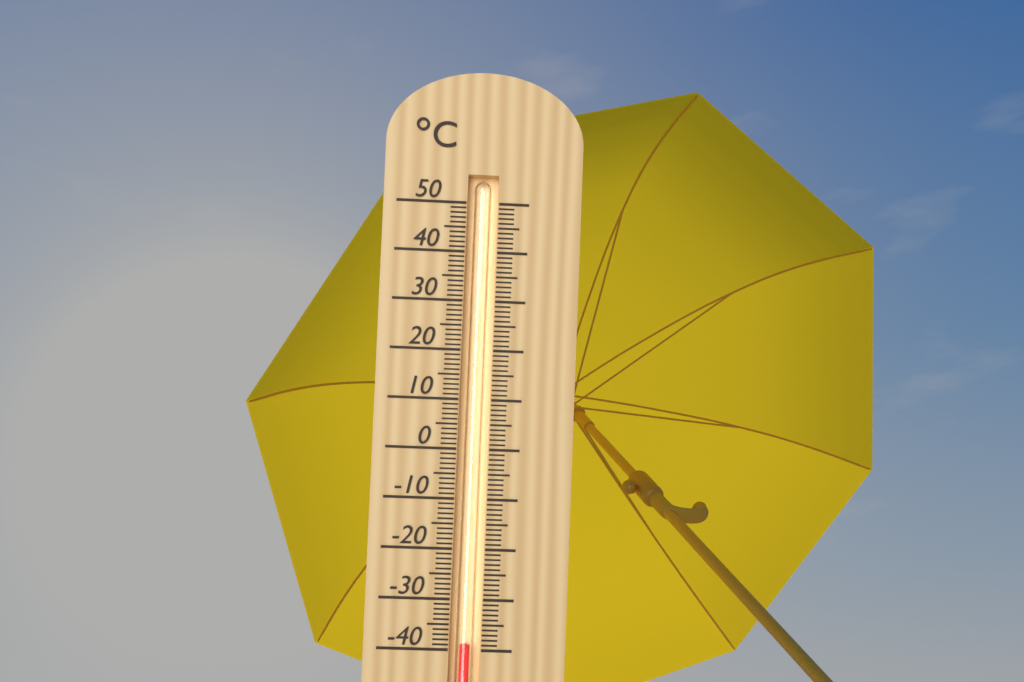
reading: -39 °C
